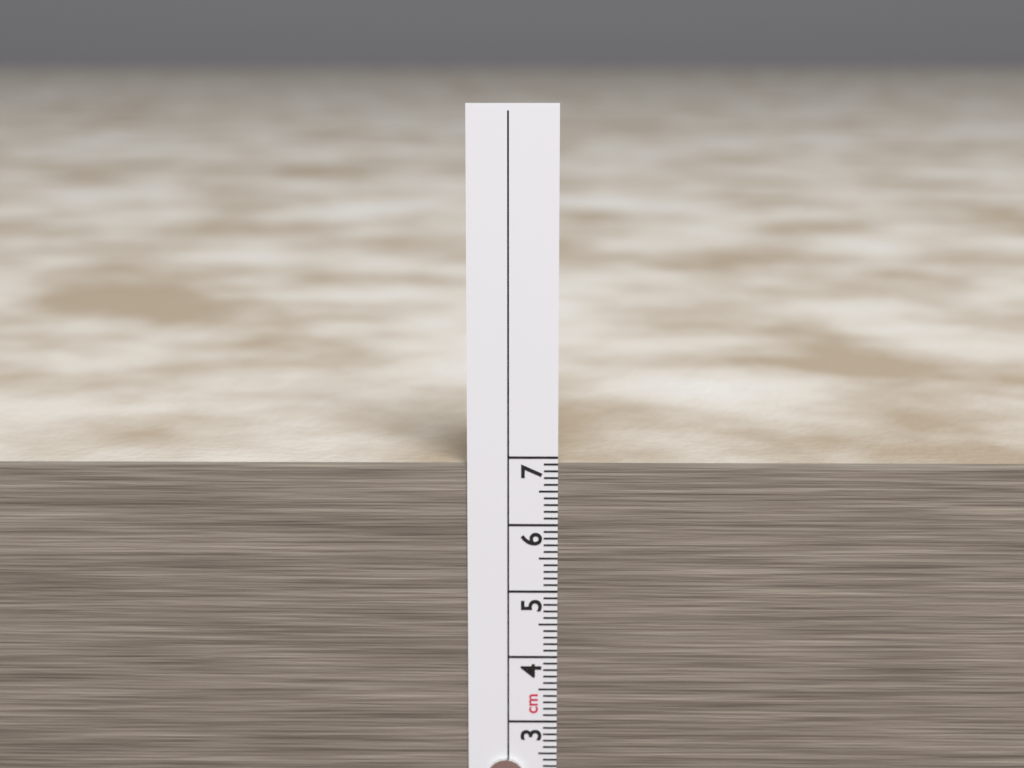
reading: 6.9 cm
